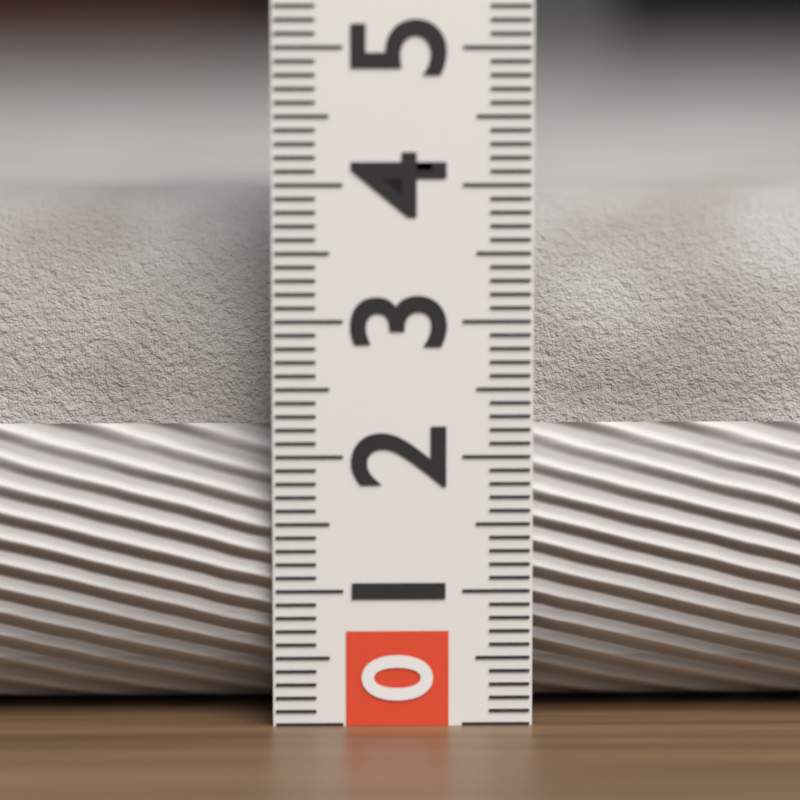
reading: 3.9 (no unit)
